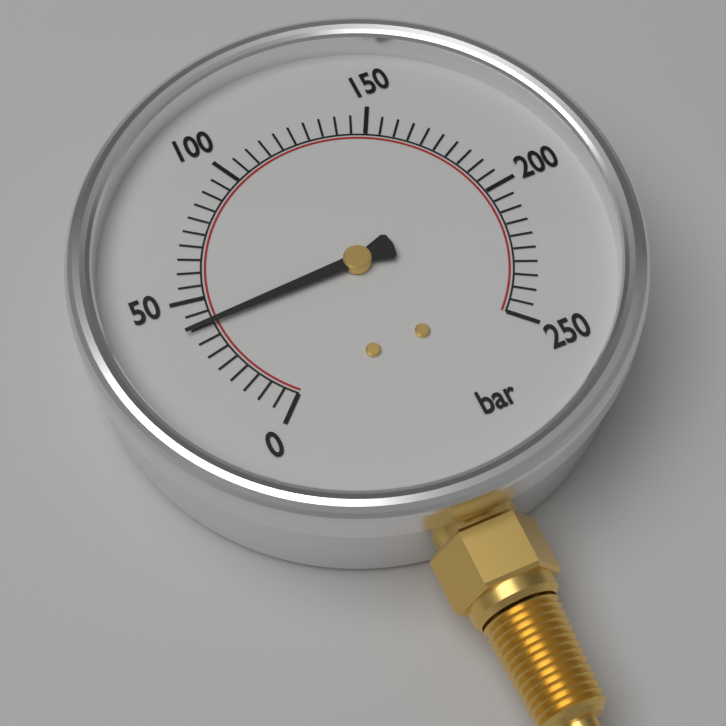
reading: 40 bar
